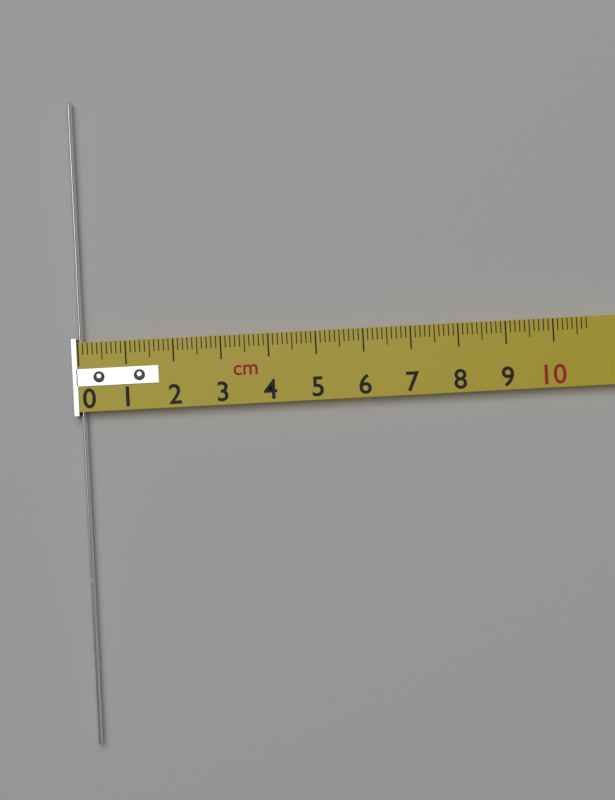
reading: 0.1 cm
